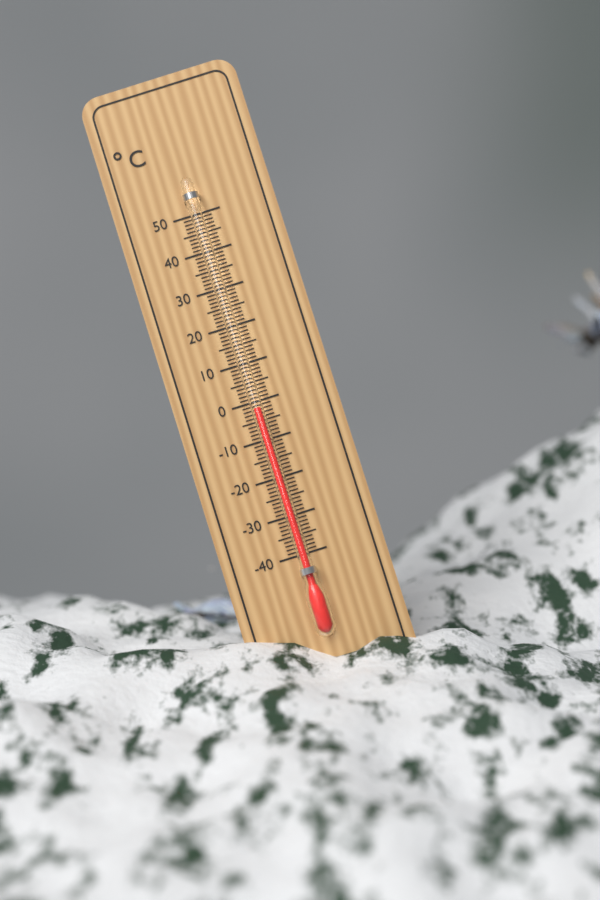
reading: -2 °C
